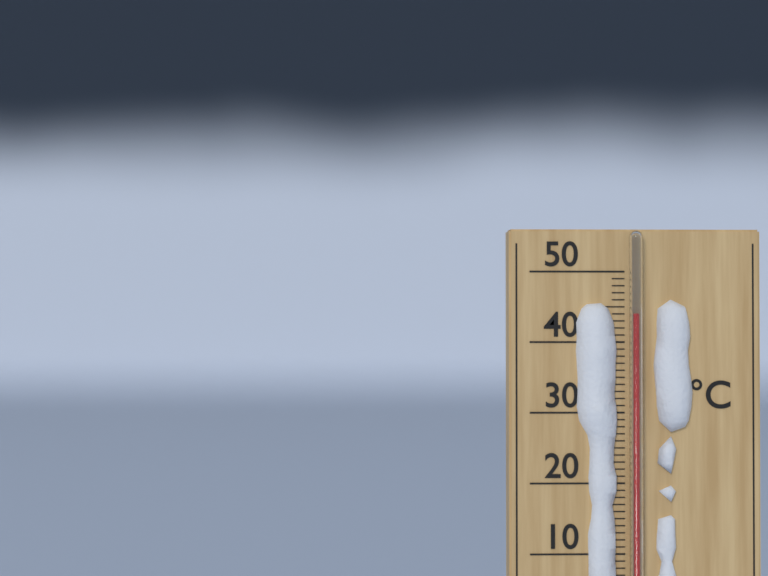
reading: 44 °C
